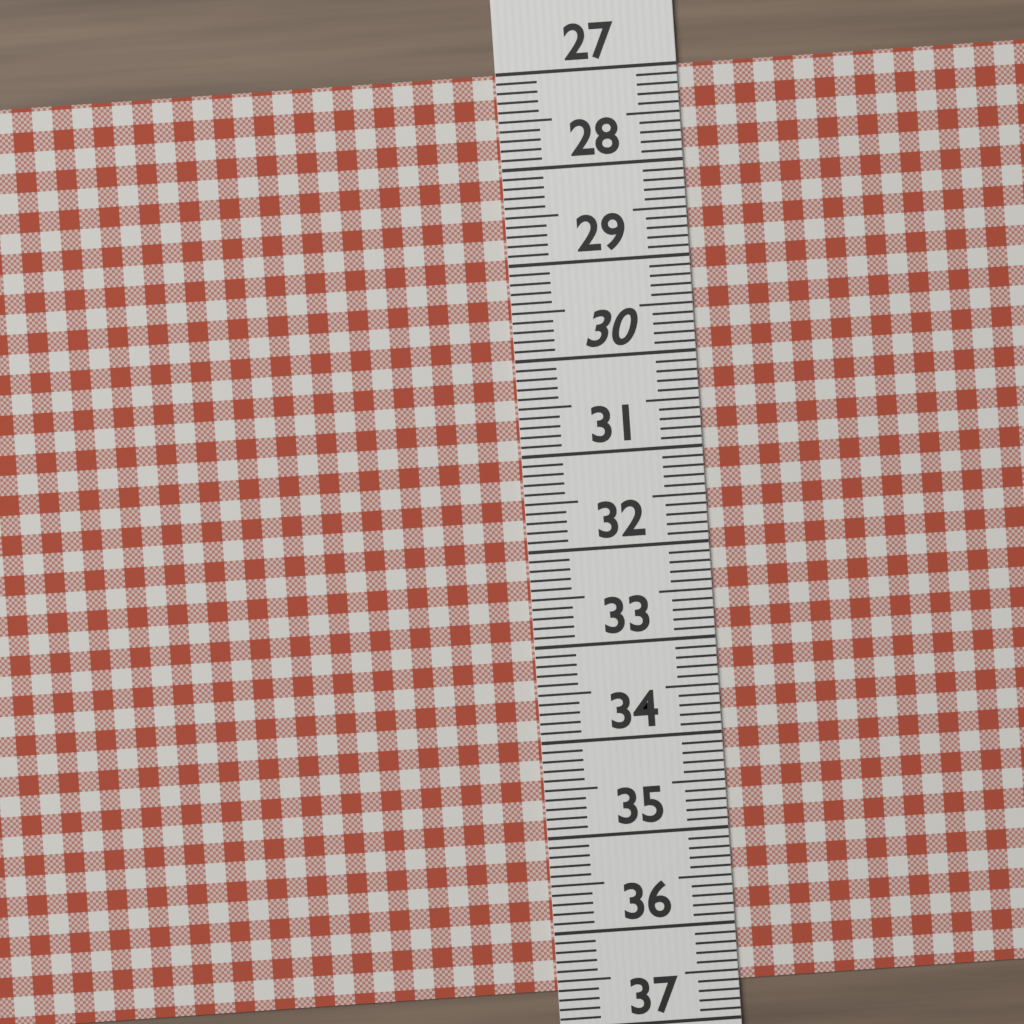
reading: 36.6 (no unit)
